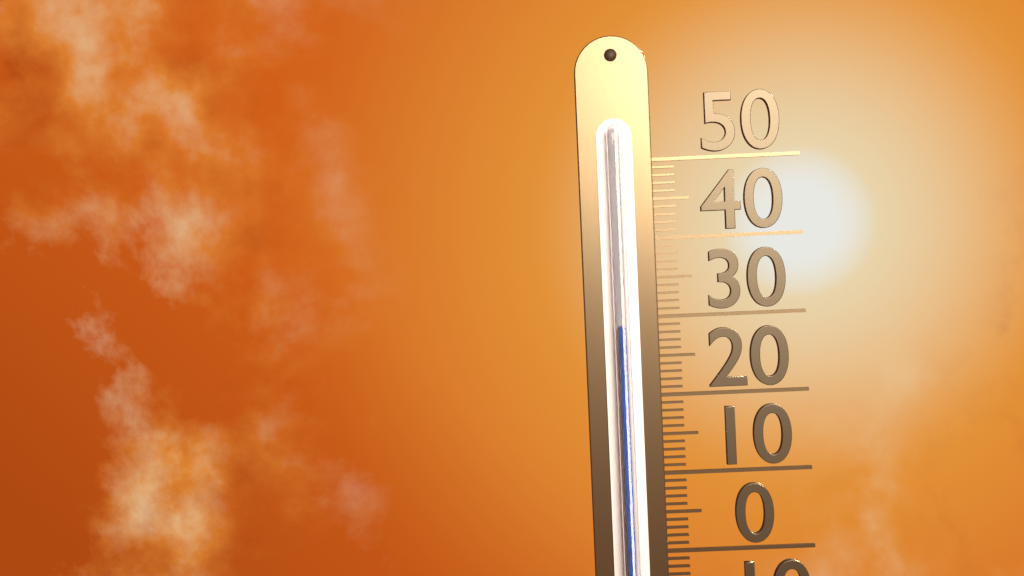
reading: 29 (no unit)
